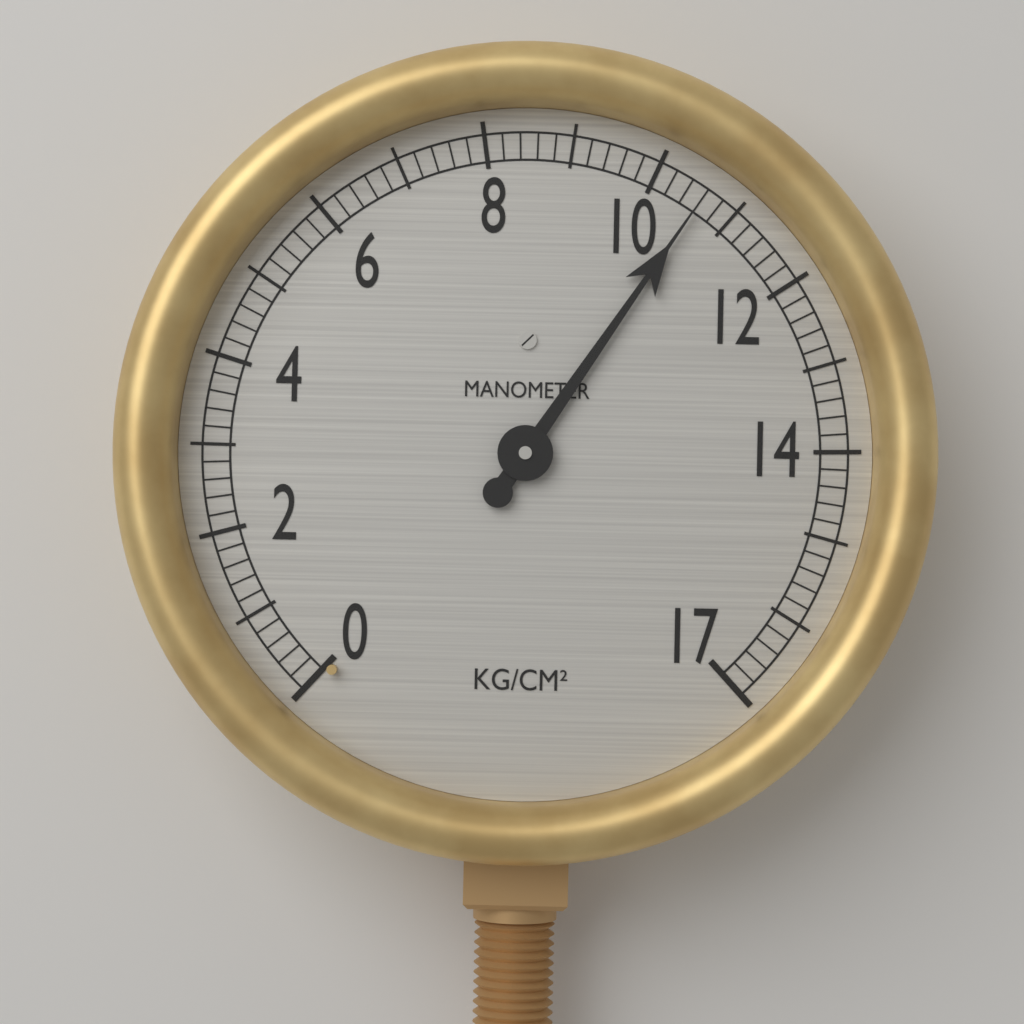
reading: 10.6 kg/cm²
